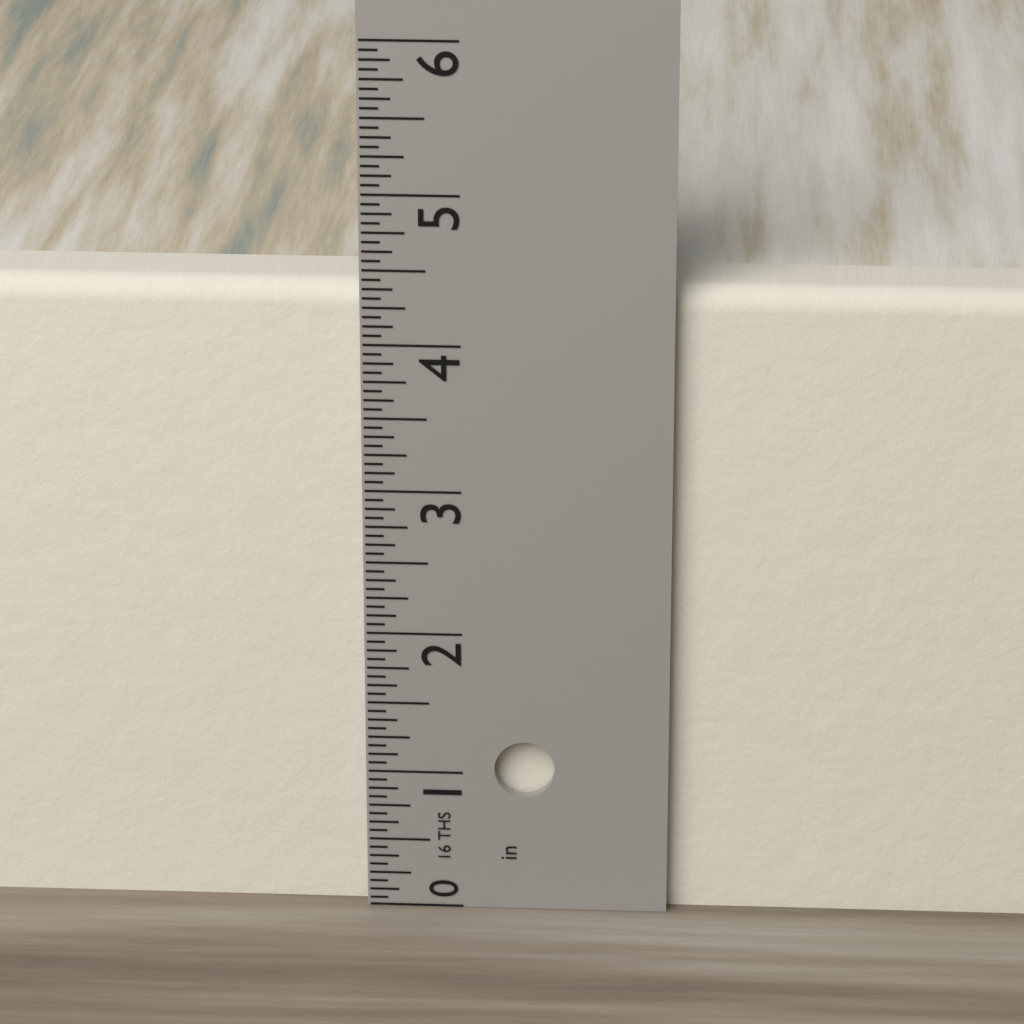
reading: 4.3750 in
